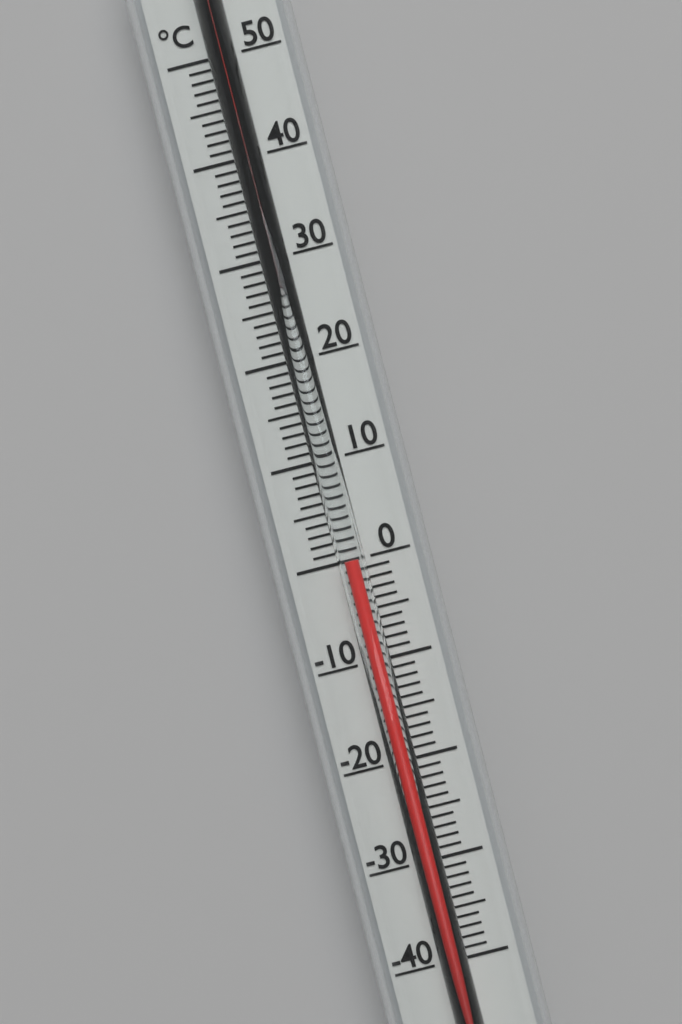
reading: 0 °C
